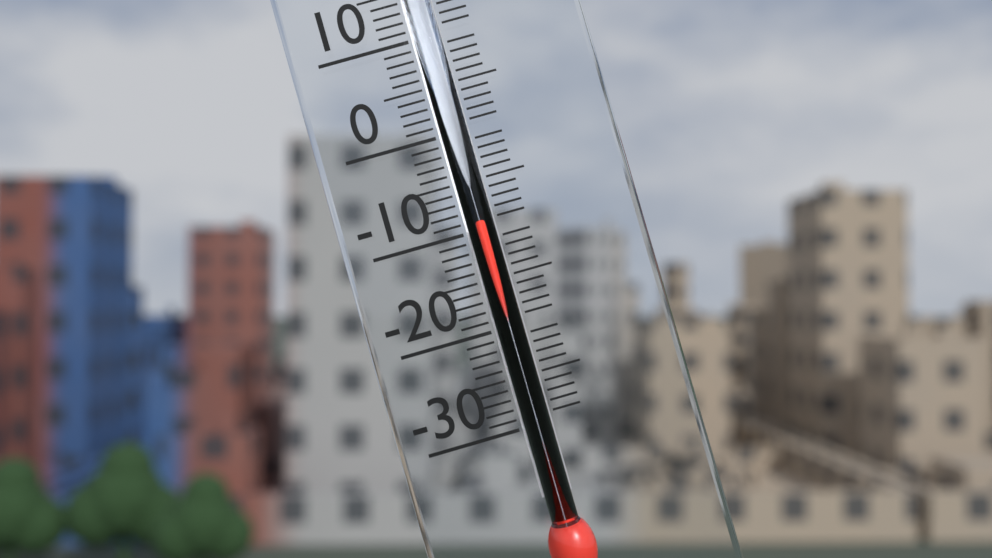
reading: -9 °C
